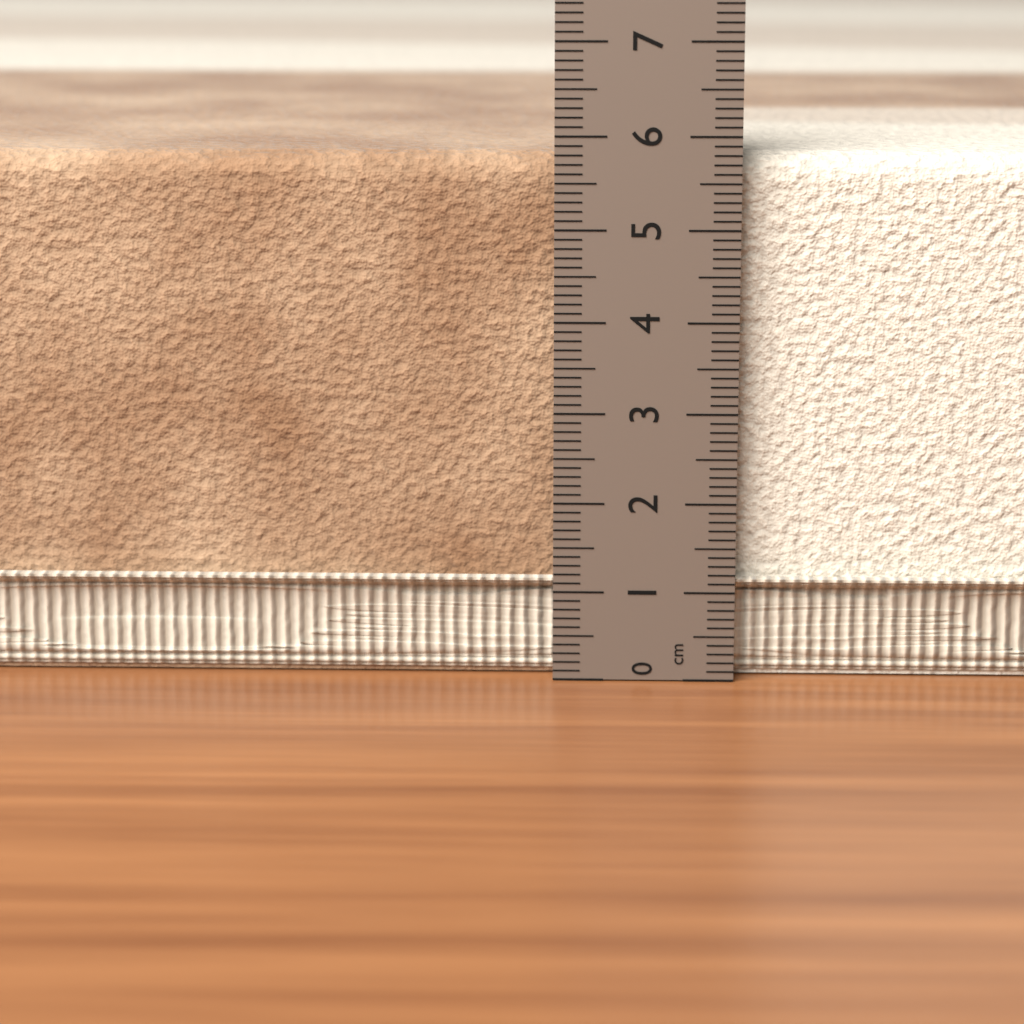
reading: 5.8 cm
